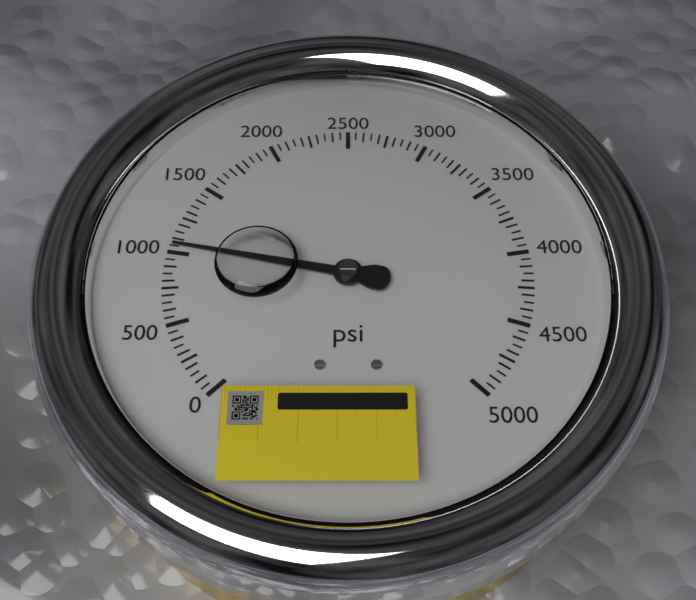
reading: 1050 psi
